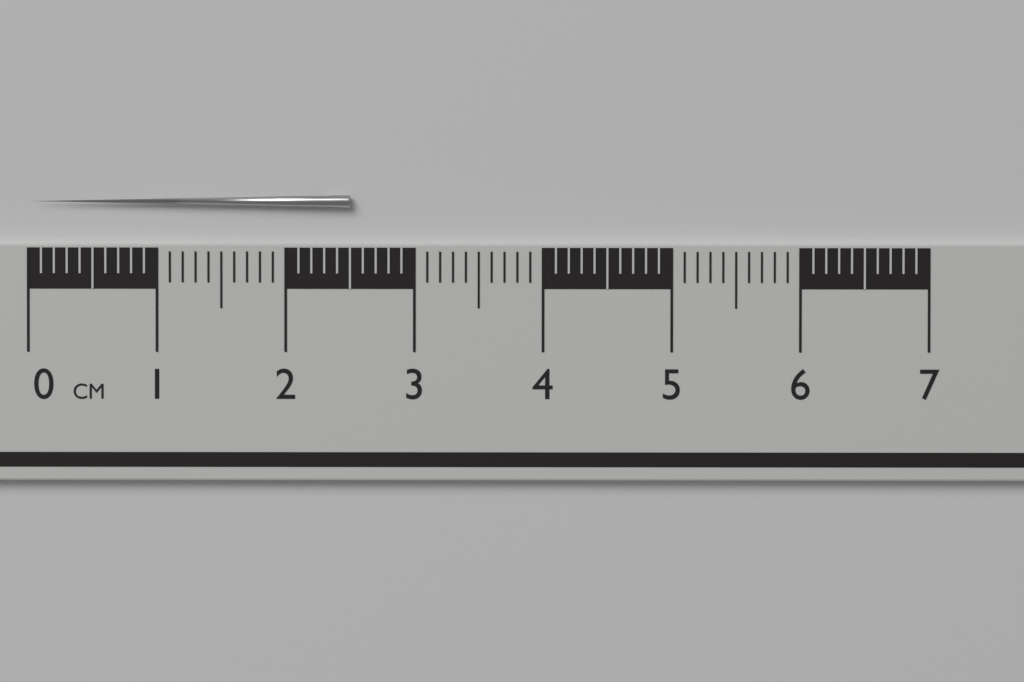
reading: 2.5 cm
